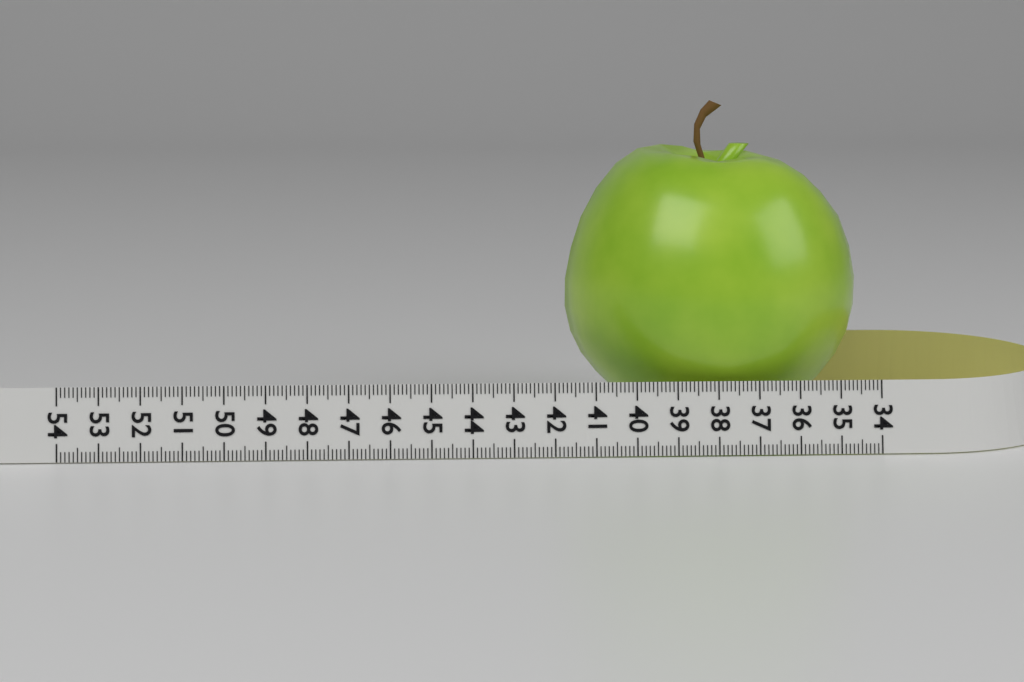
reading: 41.5 (no unit)
